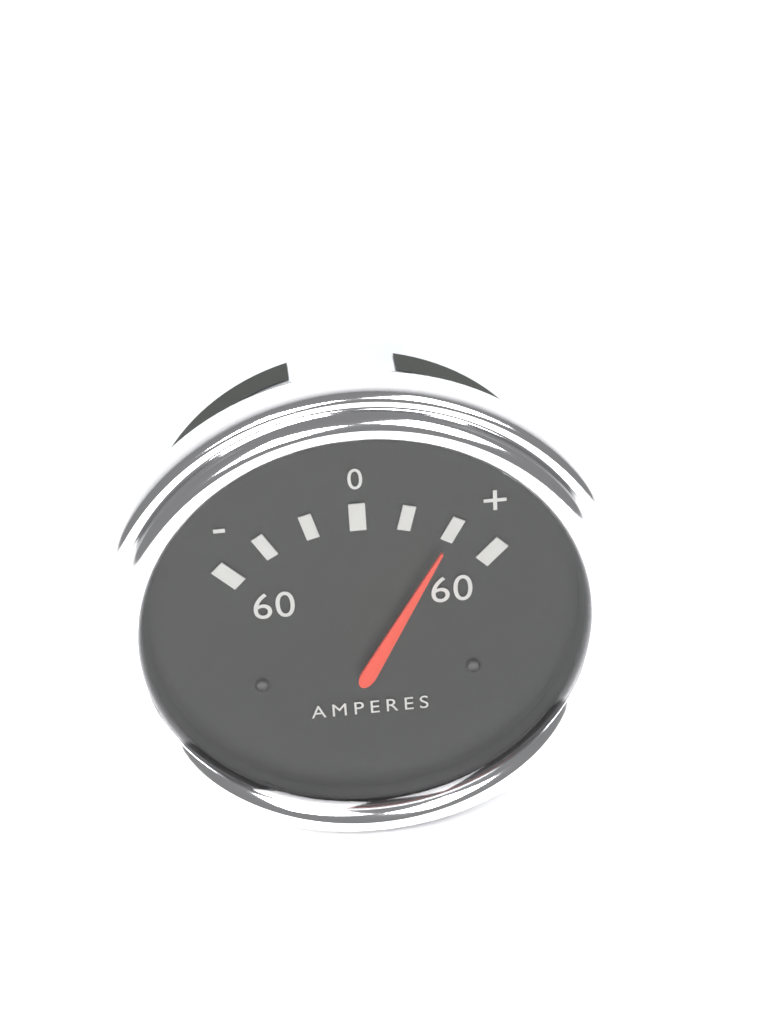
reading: 40 A
